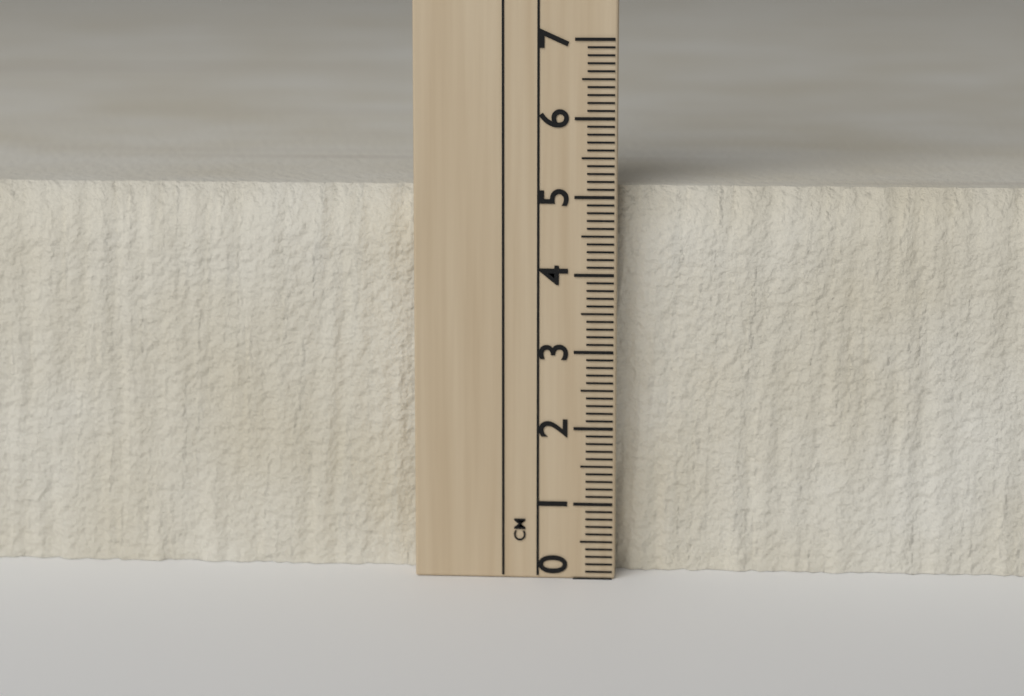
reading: 5.1 cm
